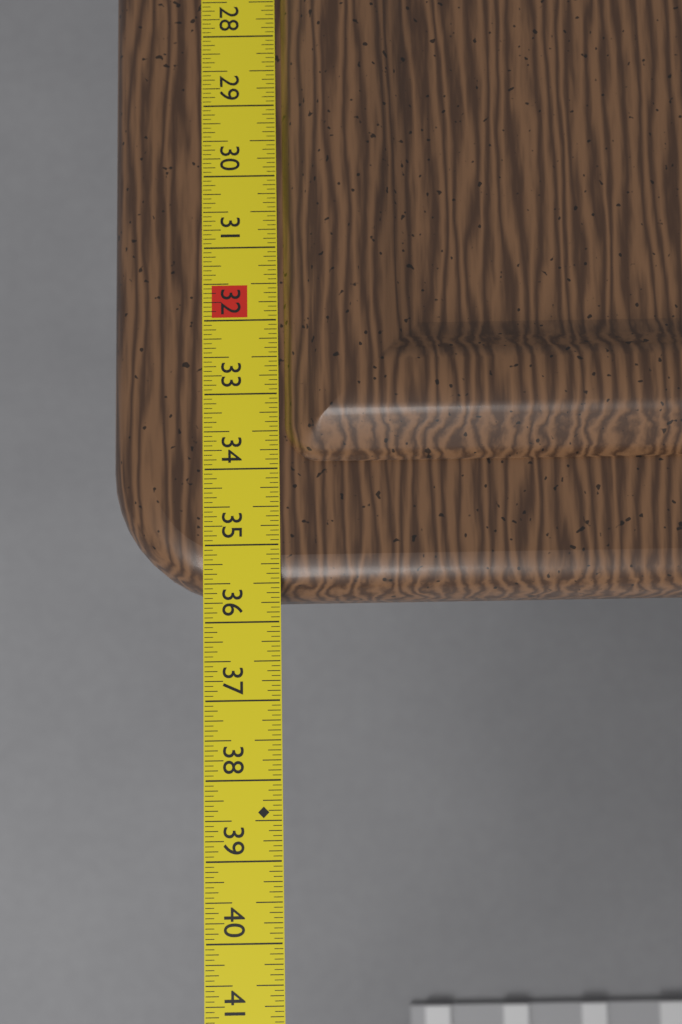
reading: 35.6875 in
